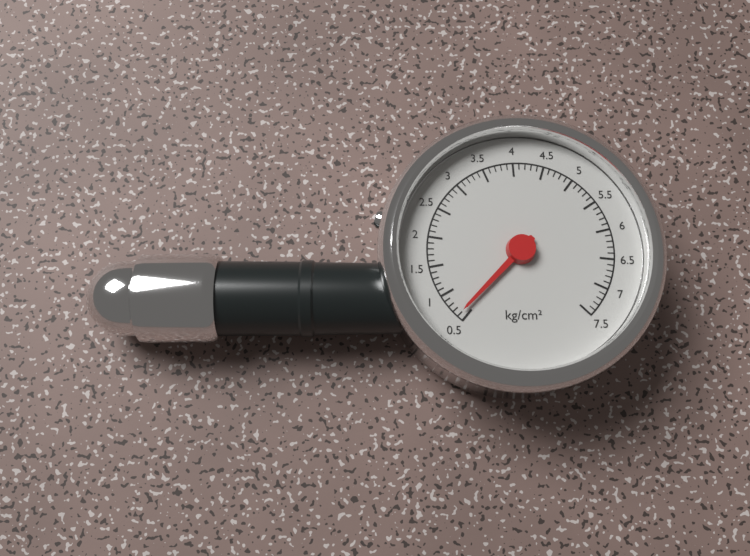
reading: 0.6 kg/cm²
